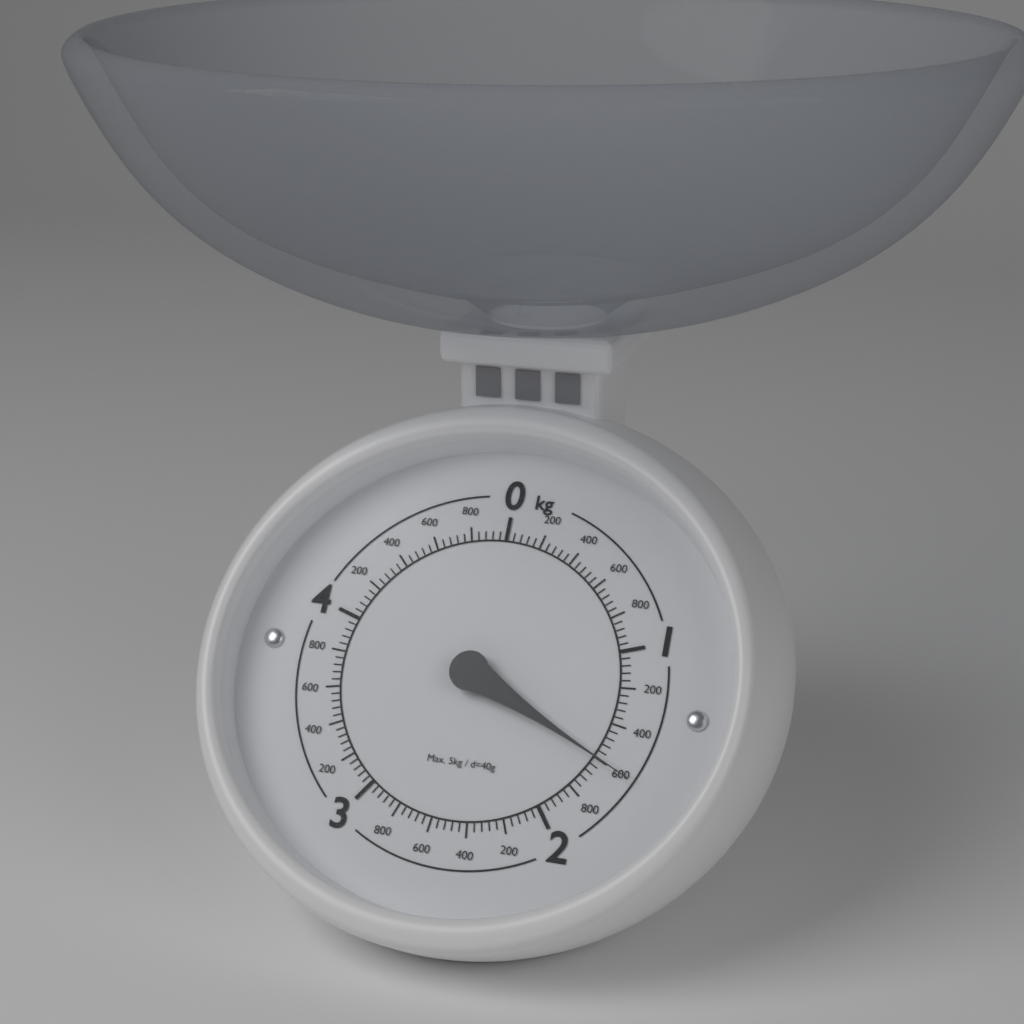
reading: 1.60 kg
